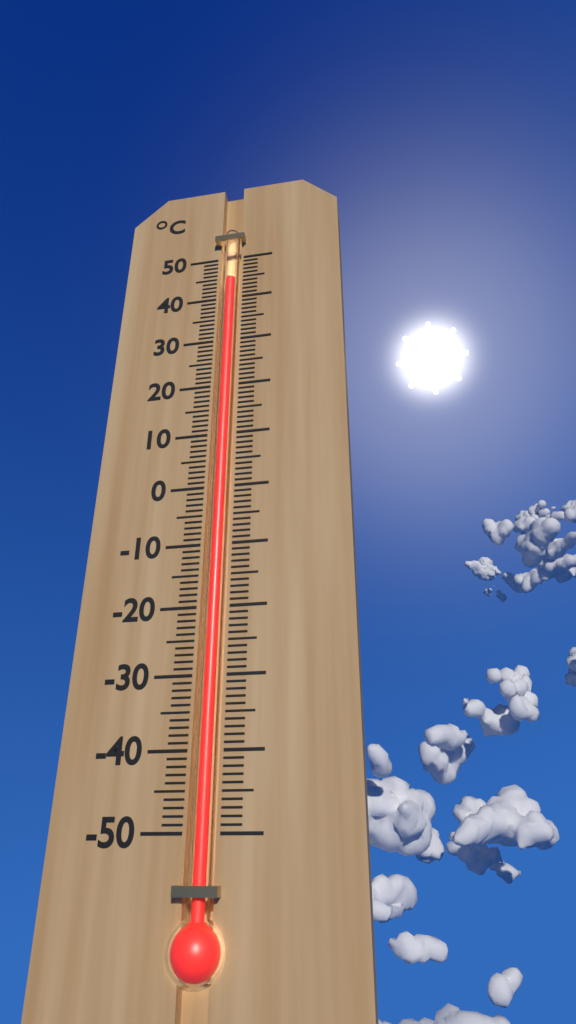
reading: 45 °C
